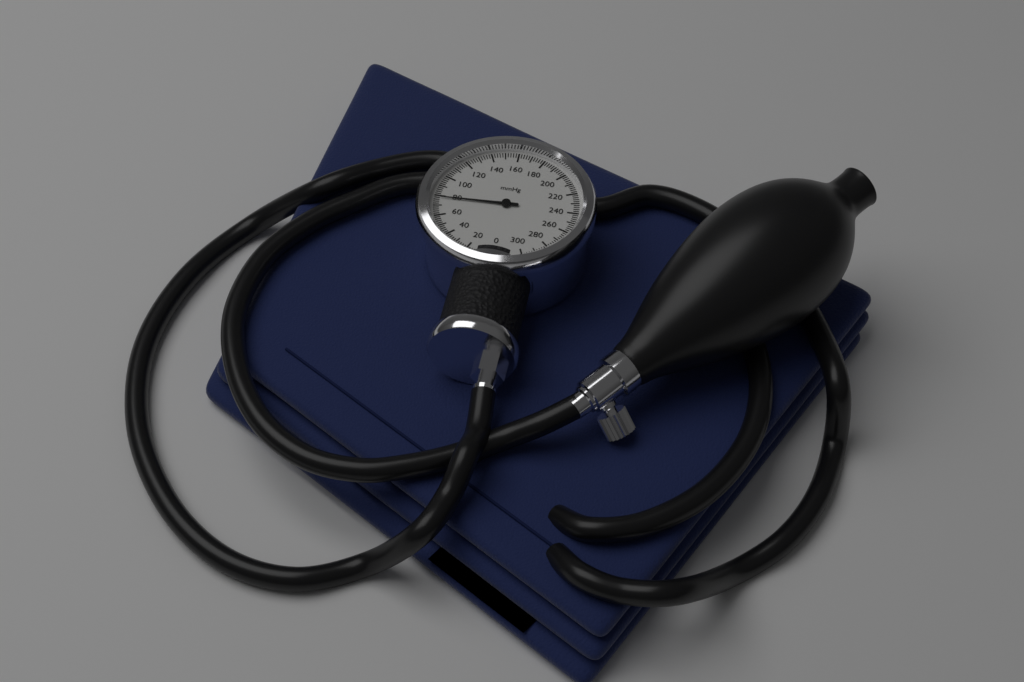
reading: 78 mmHg
